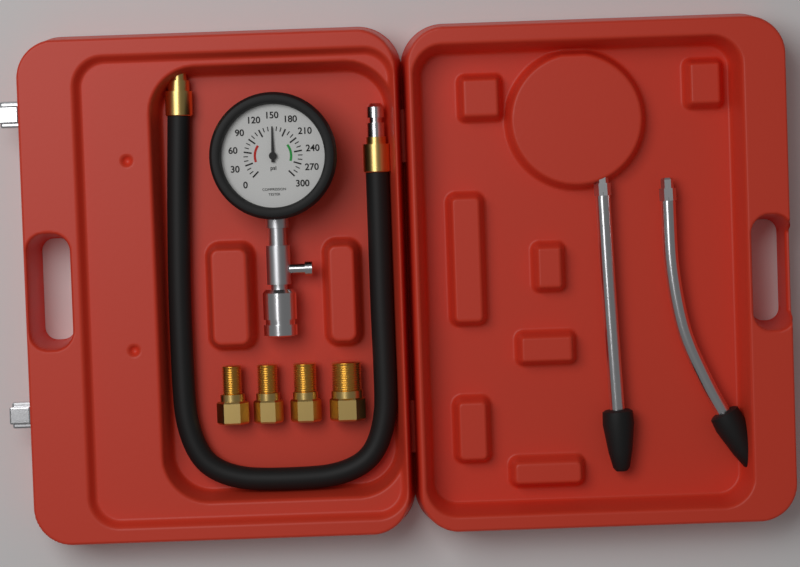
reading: 150 psi
